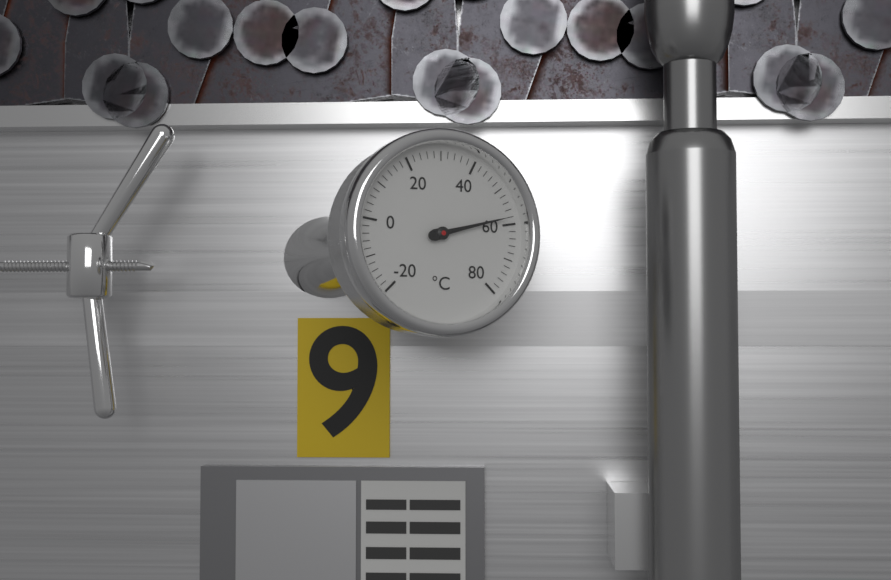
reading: 58 °C
